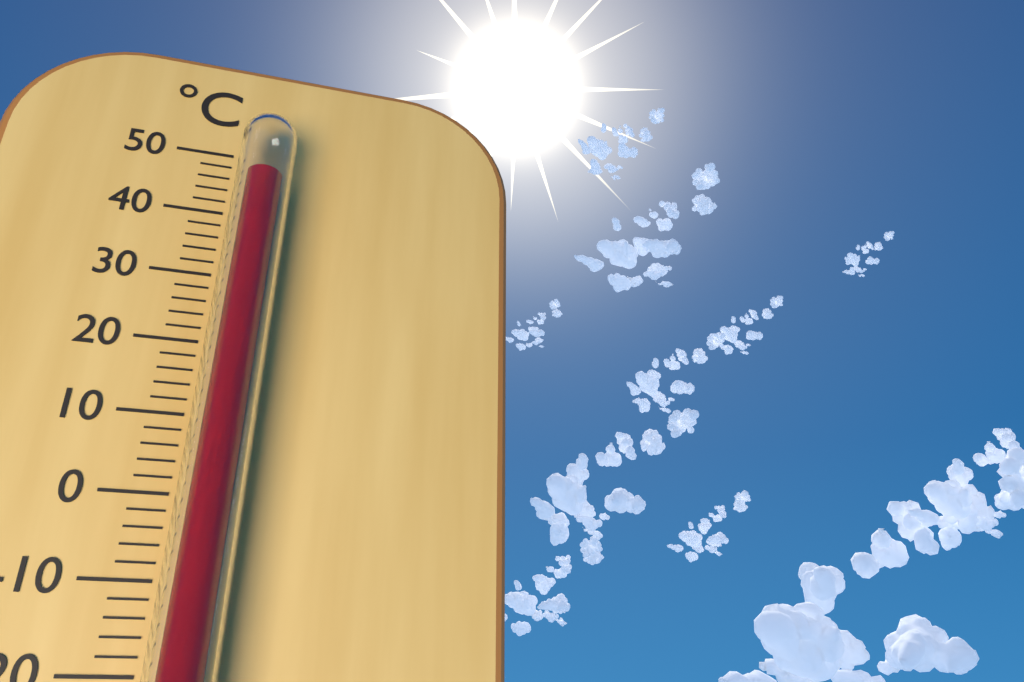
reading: 44 °C
